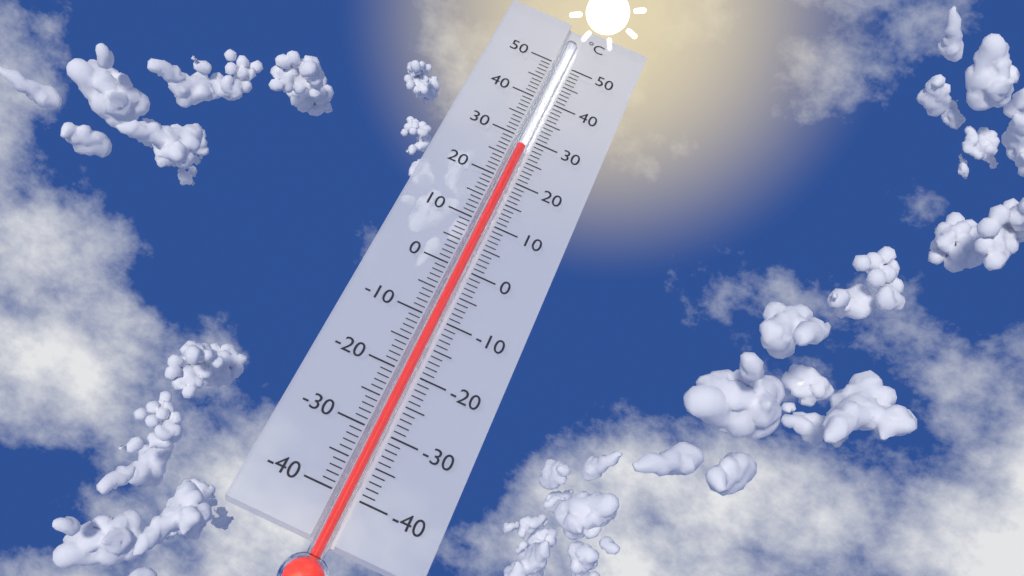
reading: 28 °C
